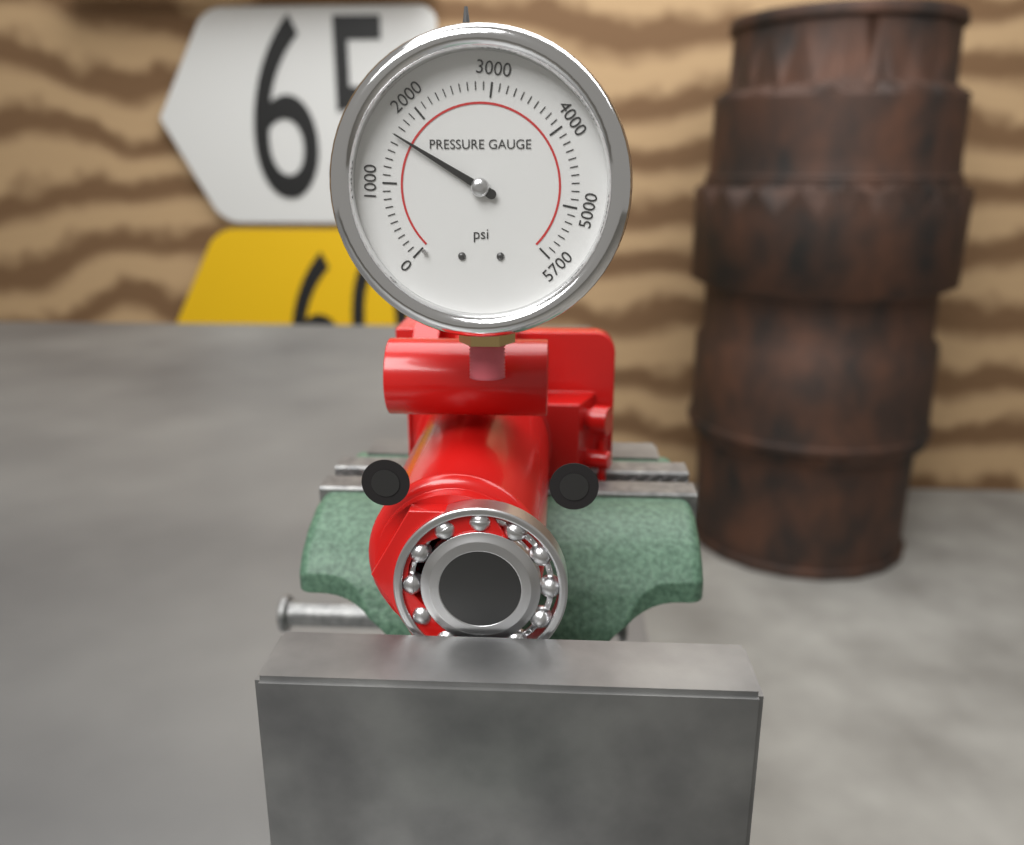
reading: 1600 psi
